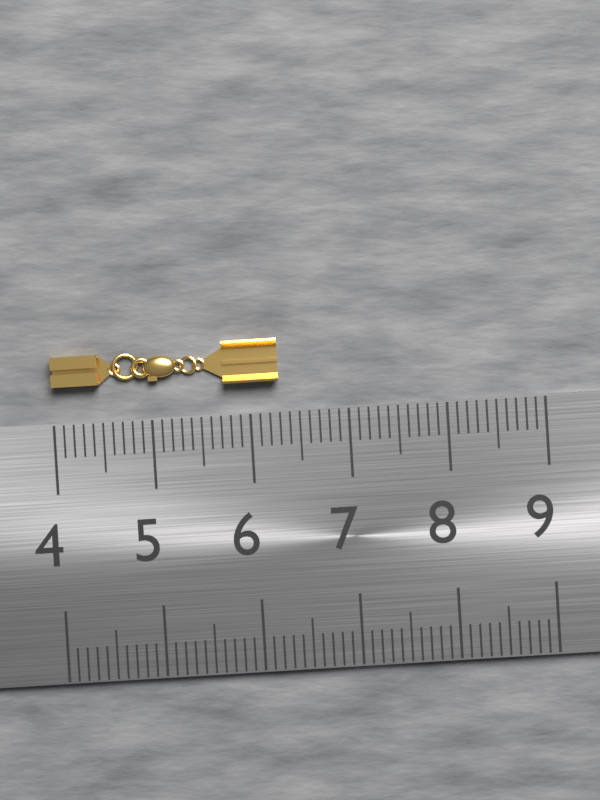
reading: 6.3 (no unit)
